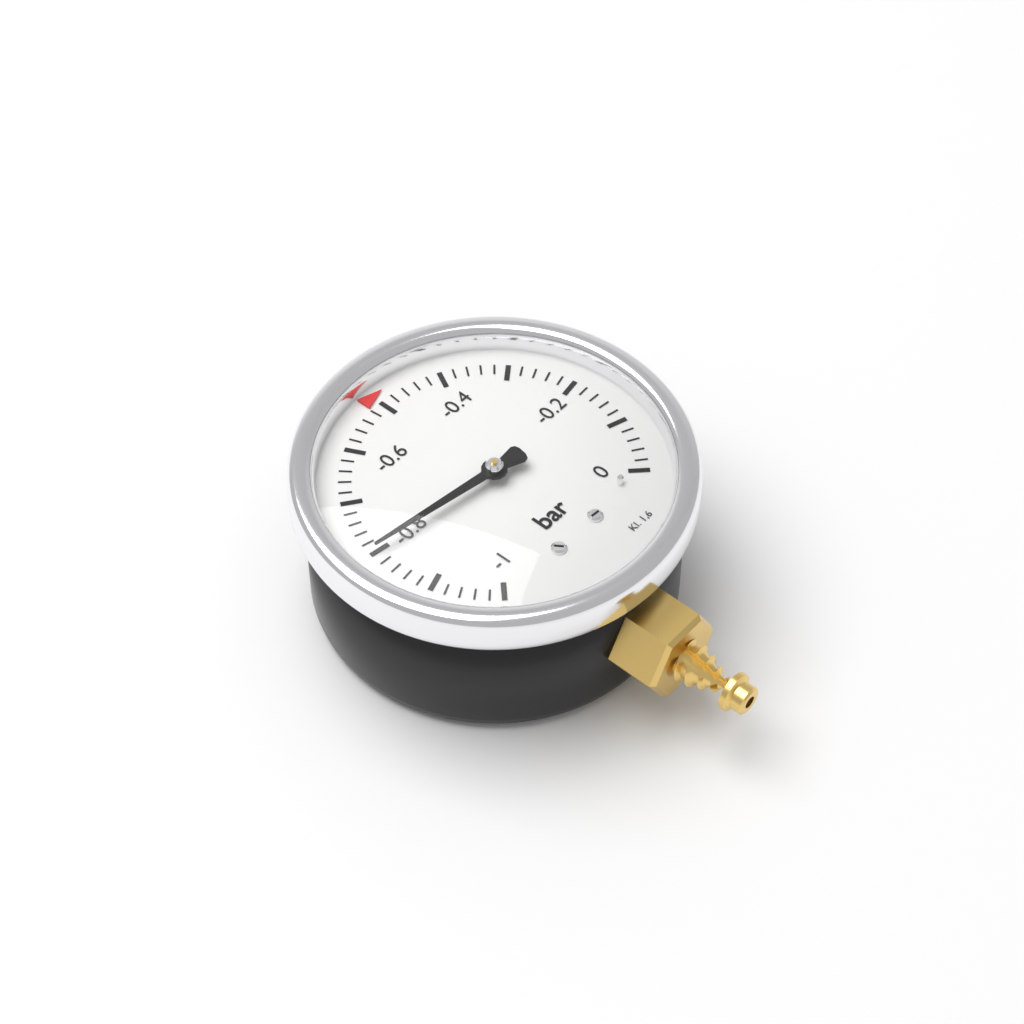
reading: -0.80 bar
